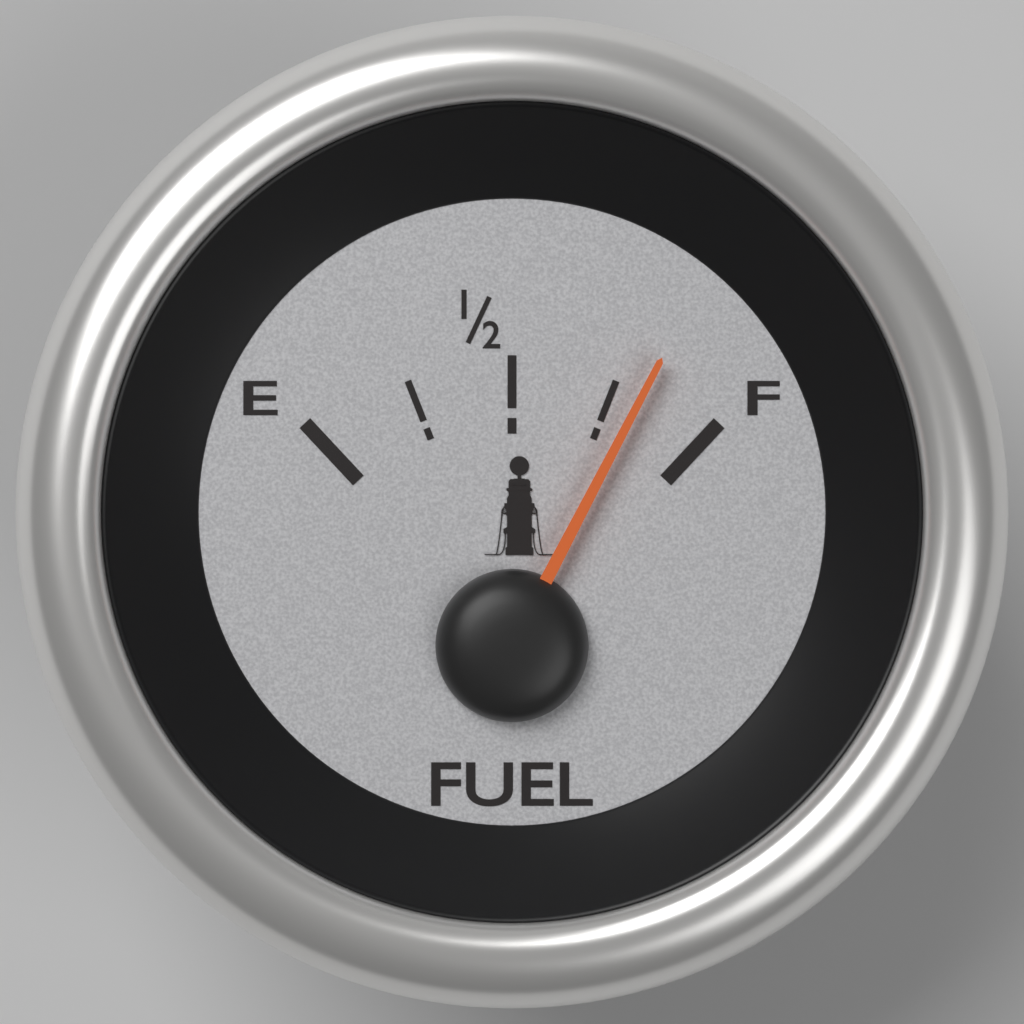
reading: 0.82 (no unit)
